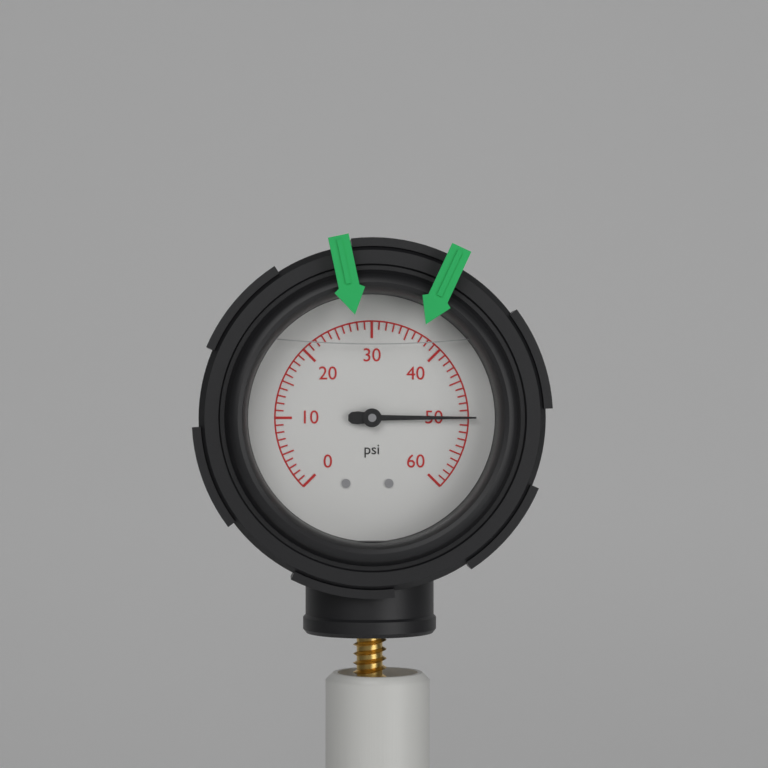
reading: 50 psi
